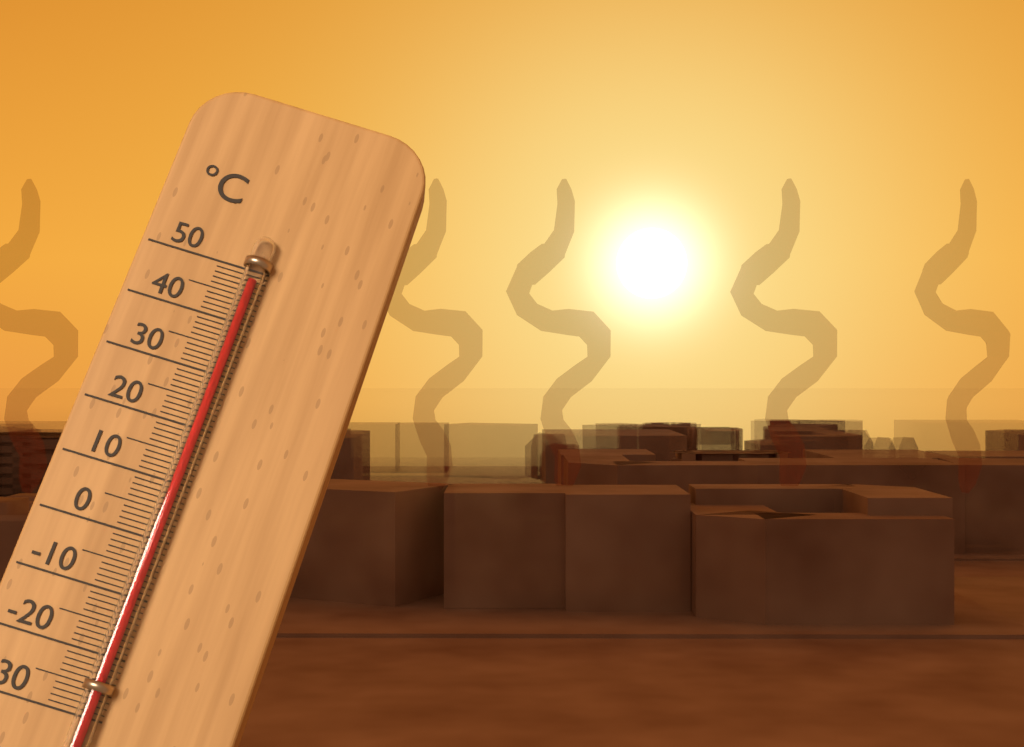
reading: 48 °C
